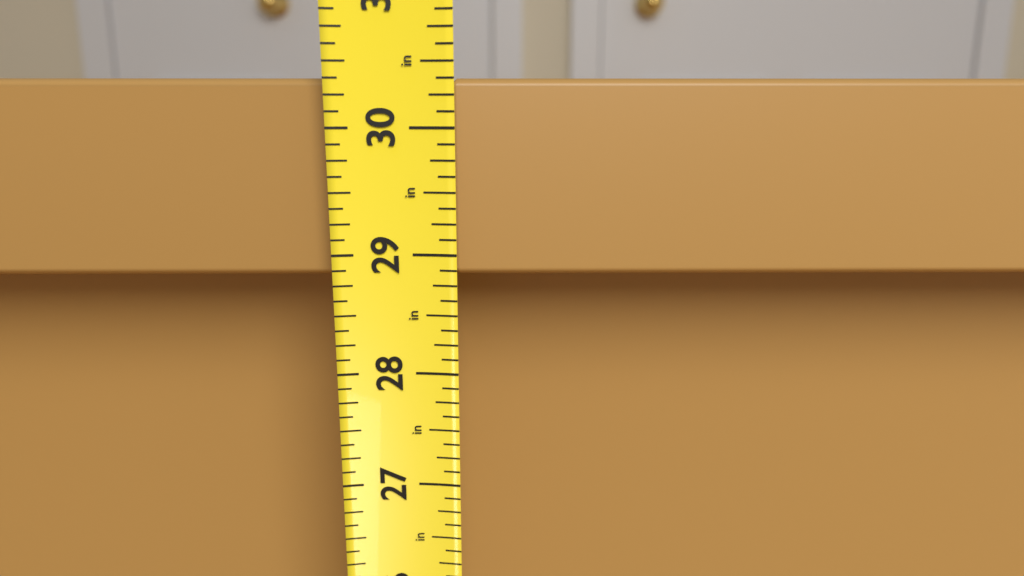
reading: 30.375 in
